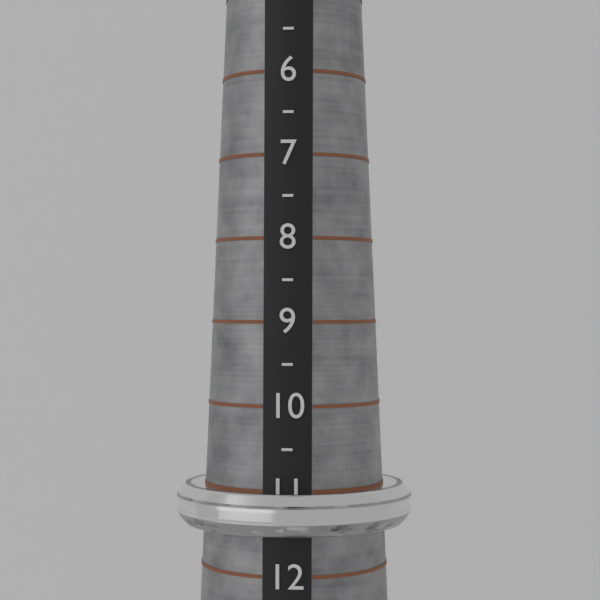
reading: 11.5 (no unit)
